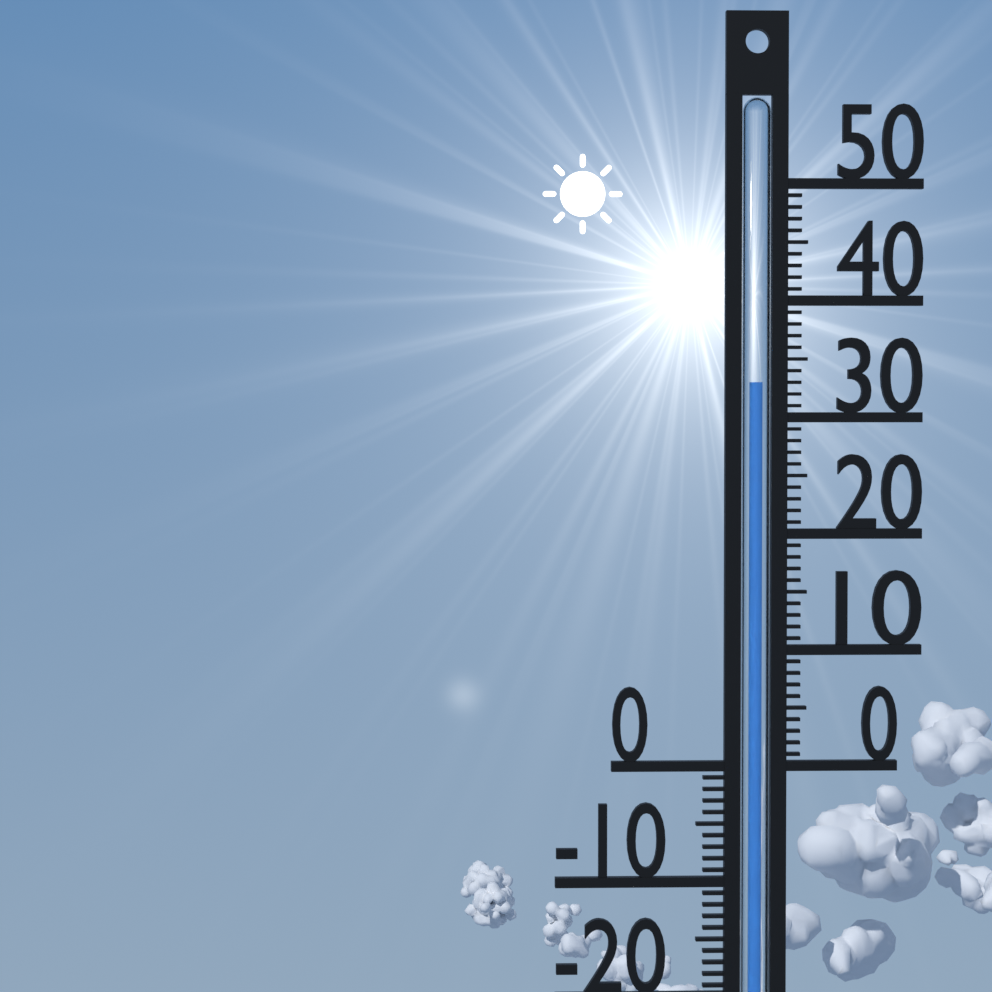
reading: 33 °C
